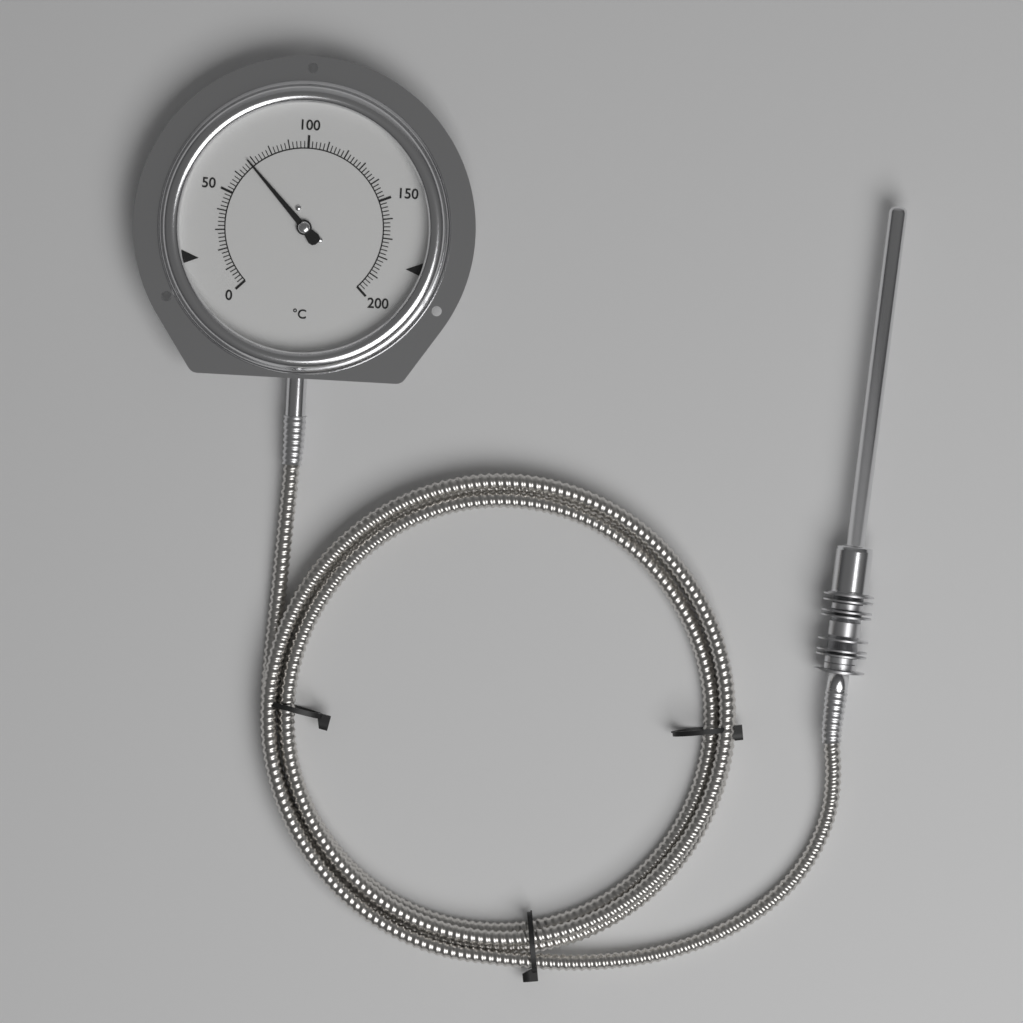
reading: 68 °C
